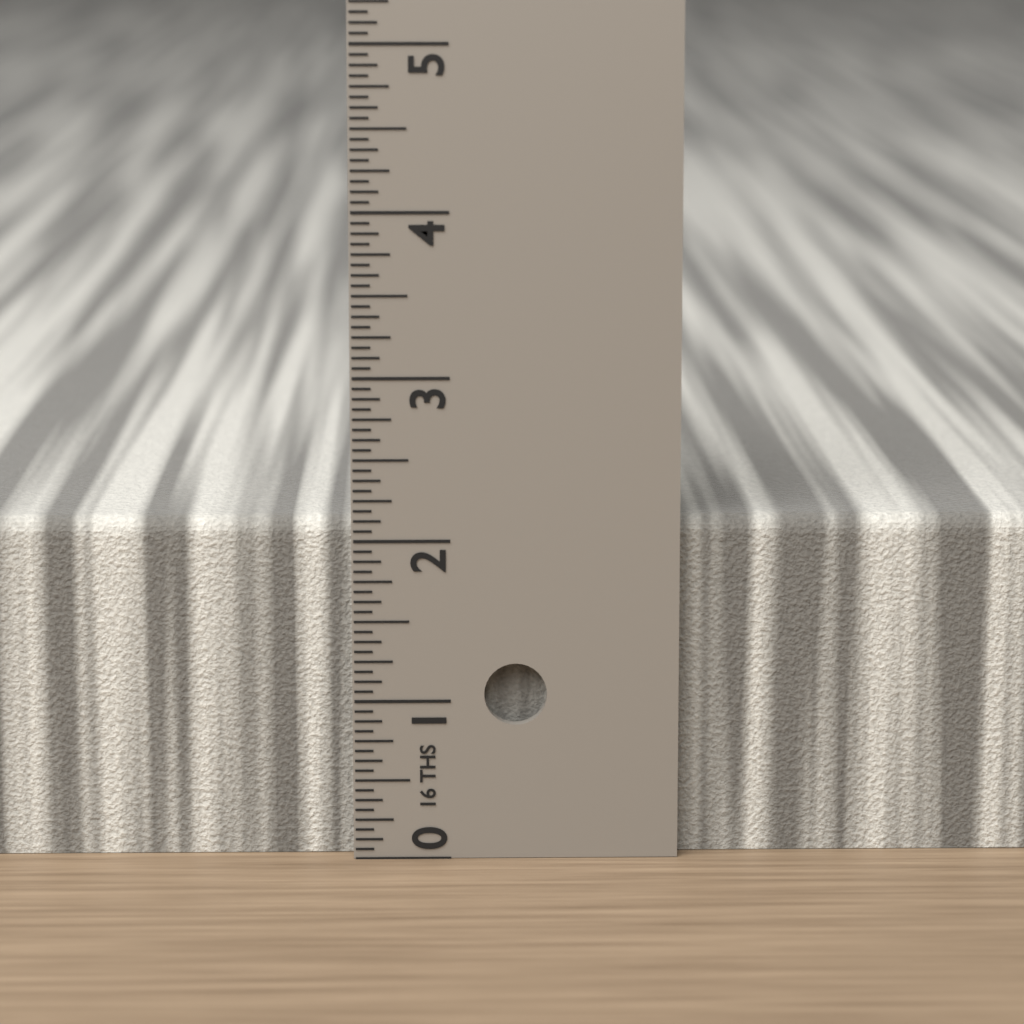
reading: 2.1250 in
